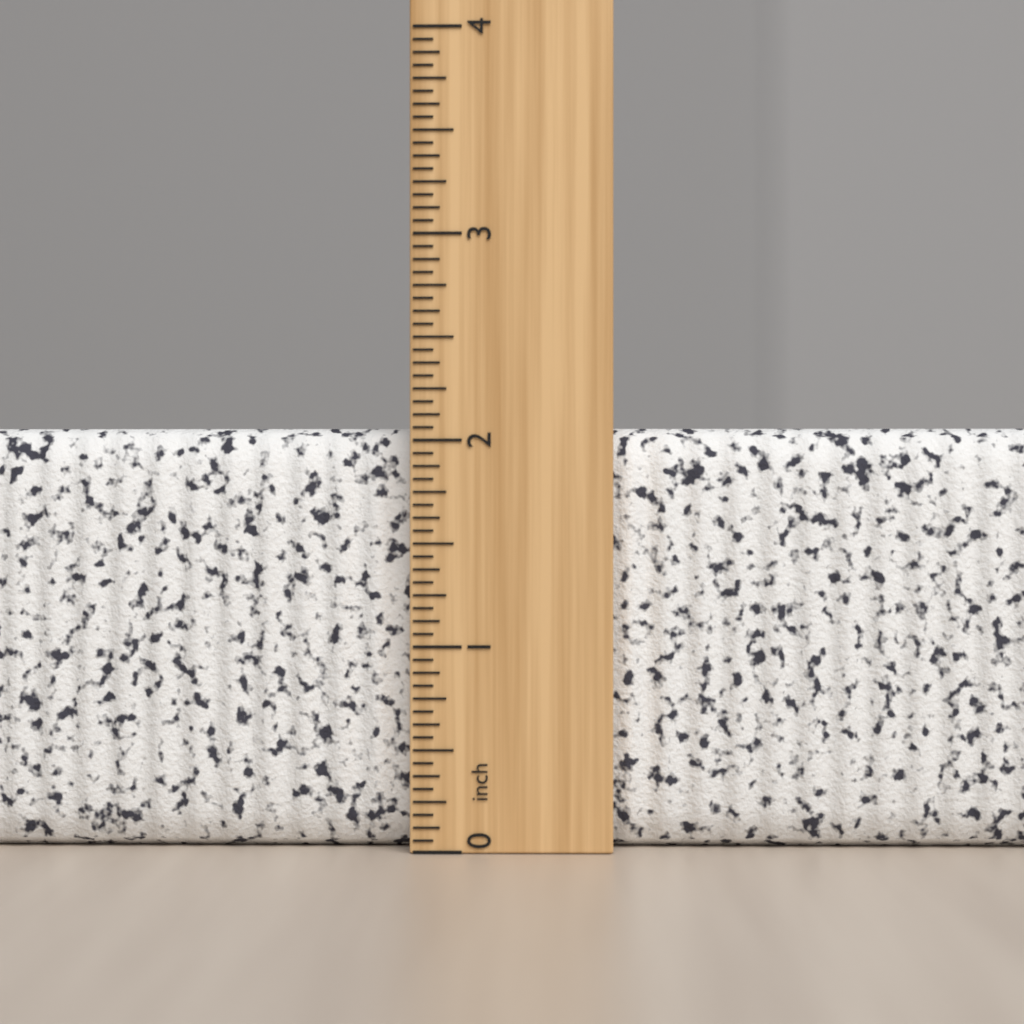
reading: 2.0625 inch
